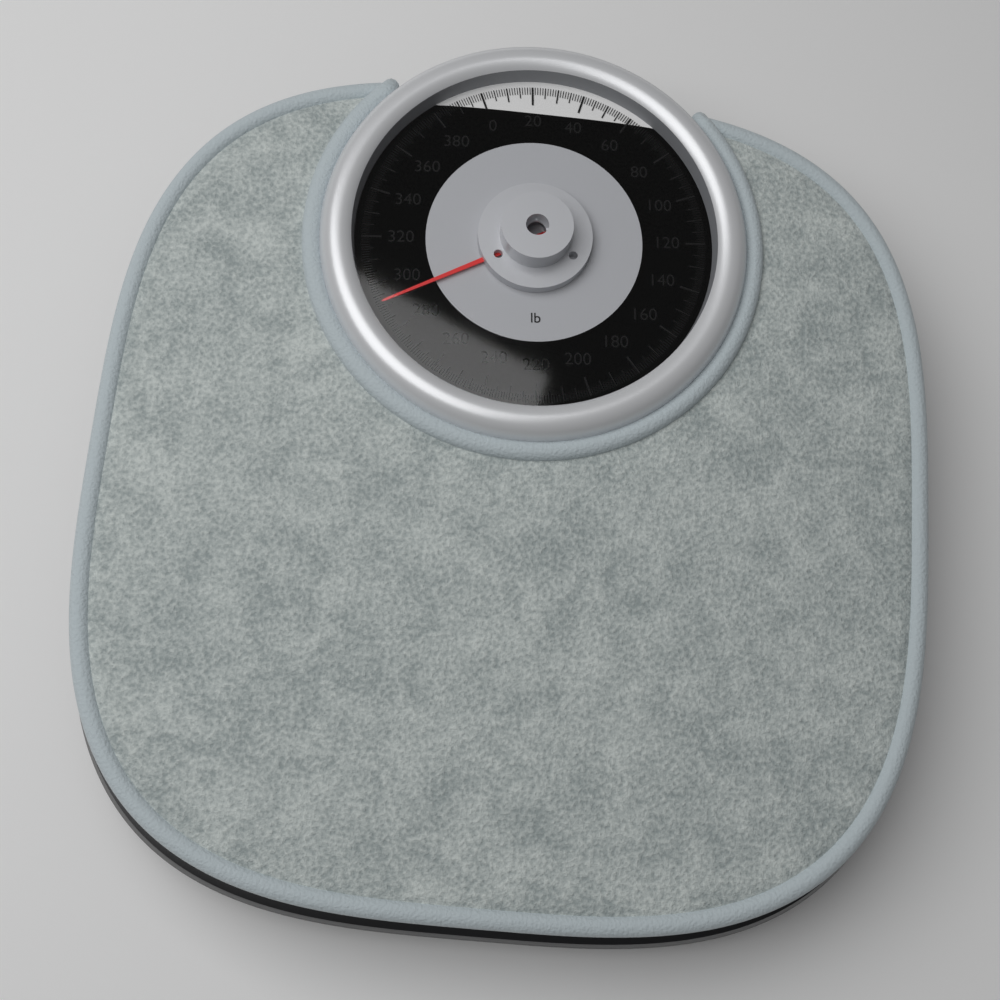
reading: 292 lb
